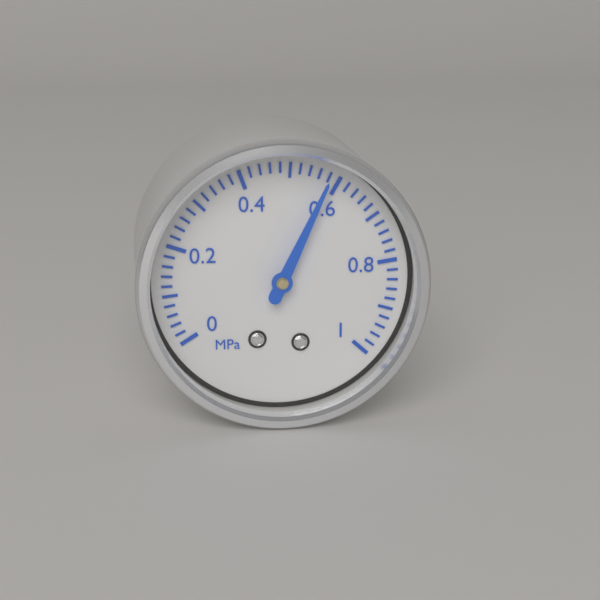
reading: 0.58 MPa
